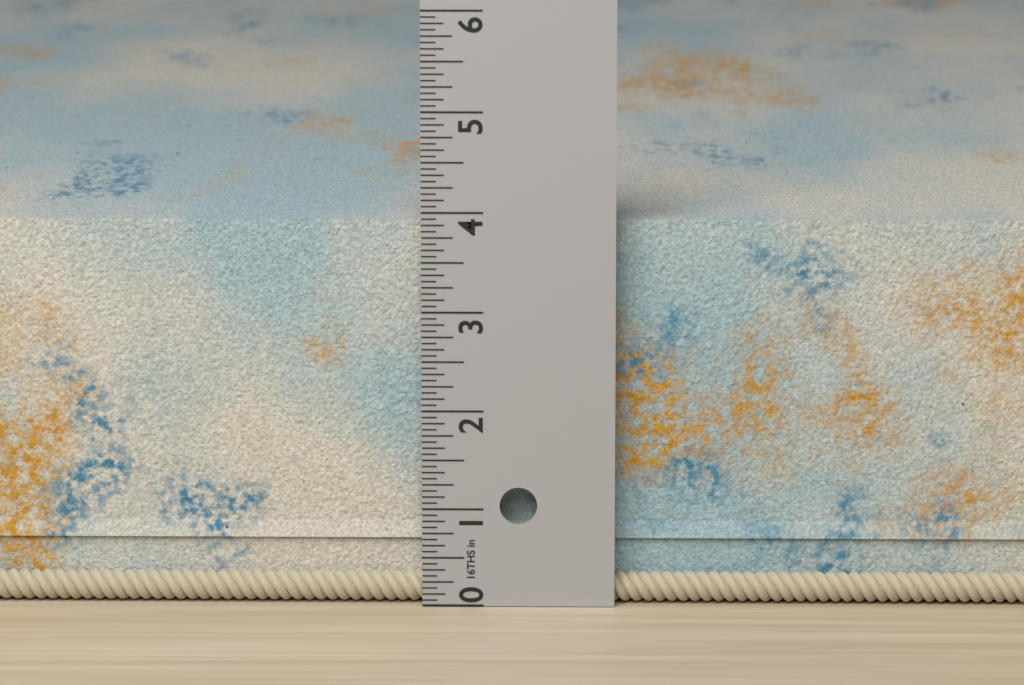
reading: 4.0000 in
